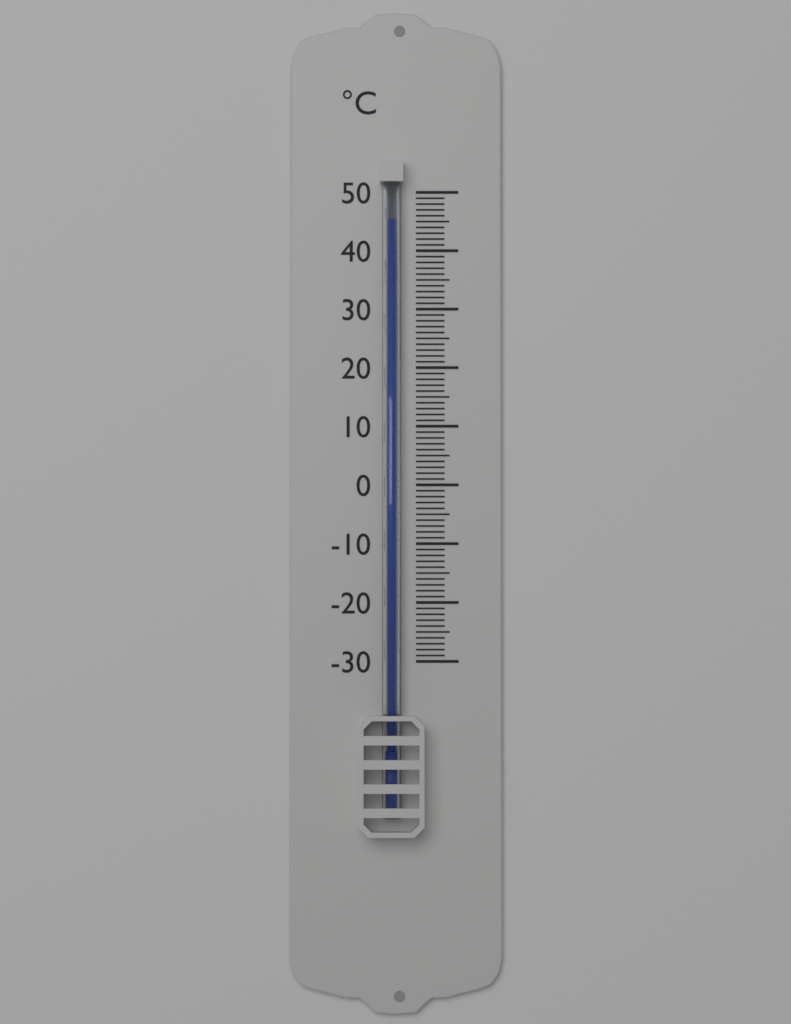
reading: 45 °C
